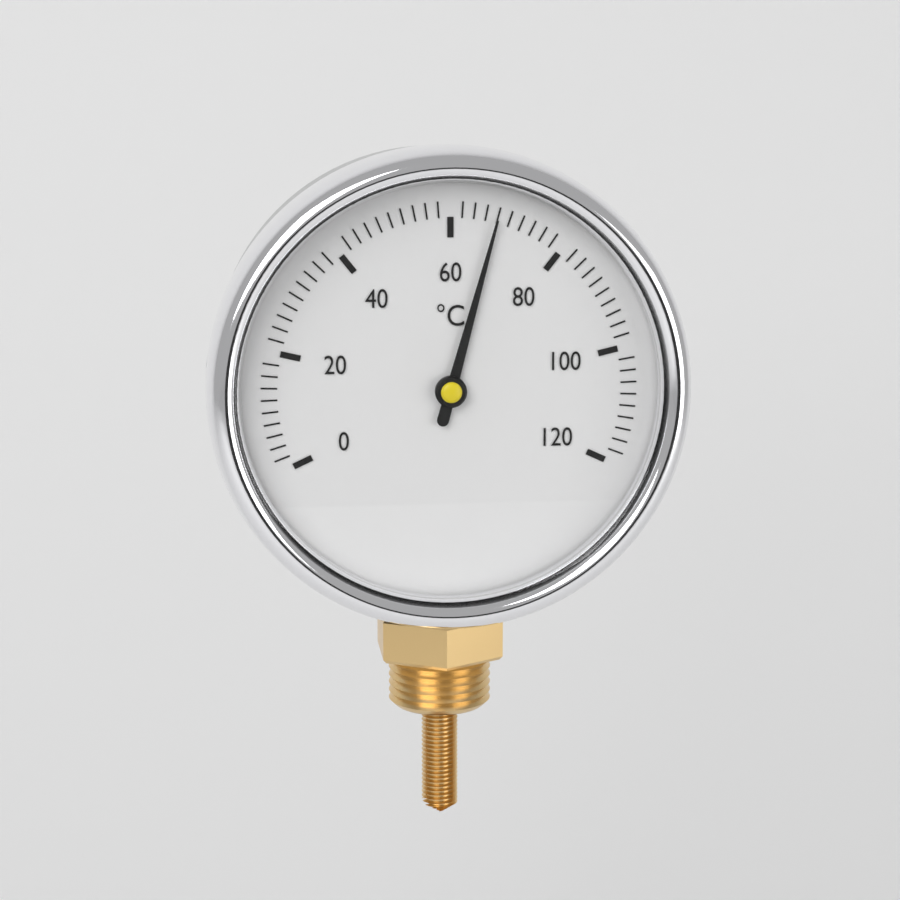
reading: 68 °C
